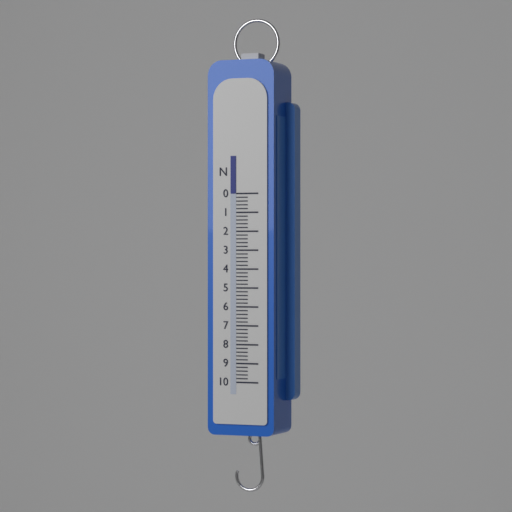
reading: 0.0 N
